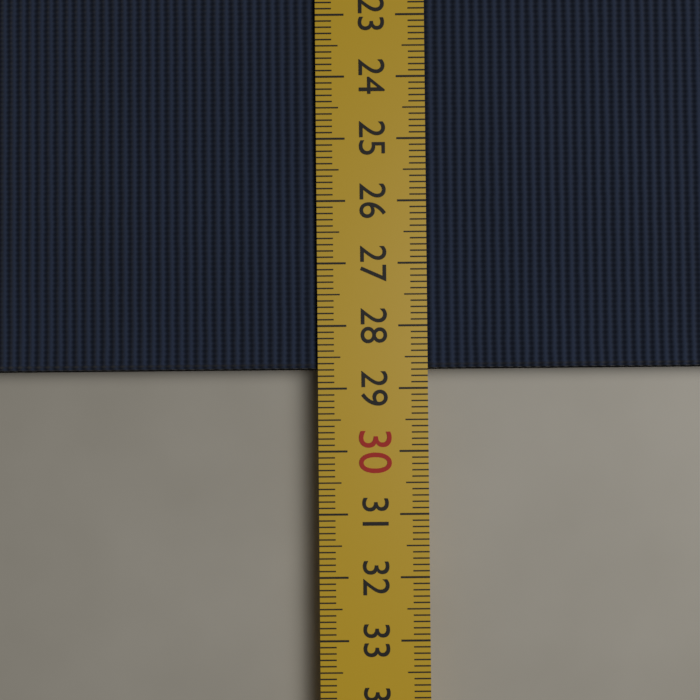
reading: 28.7 cm
